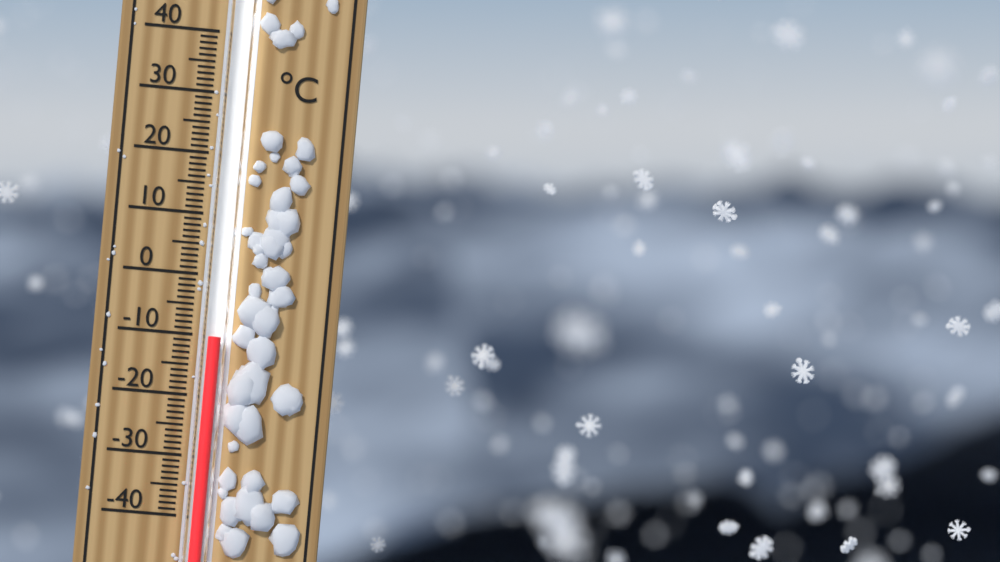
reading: -10 °C
